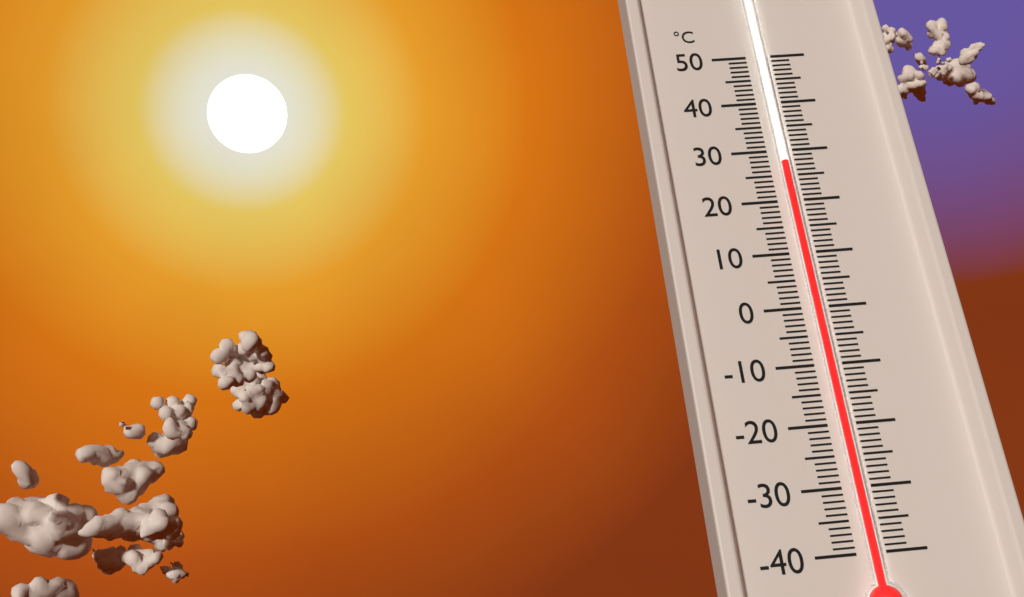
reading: 27 °C
